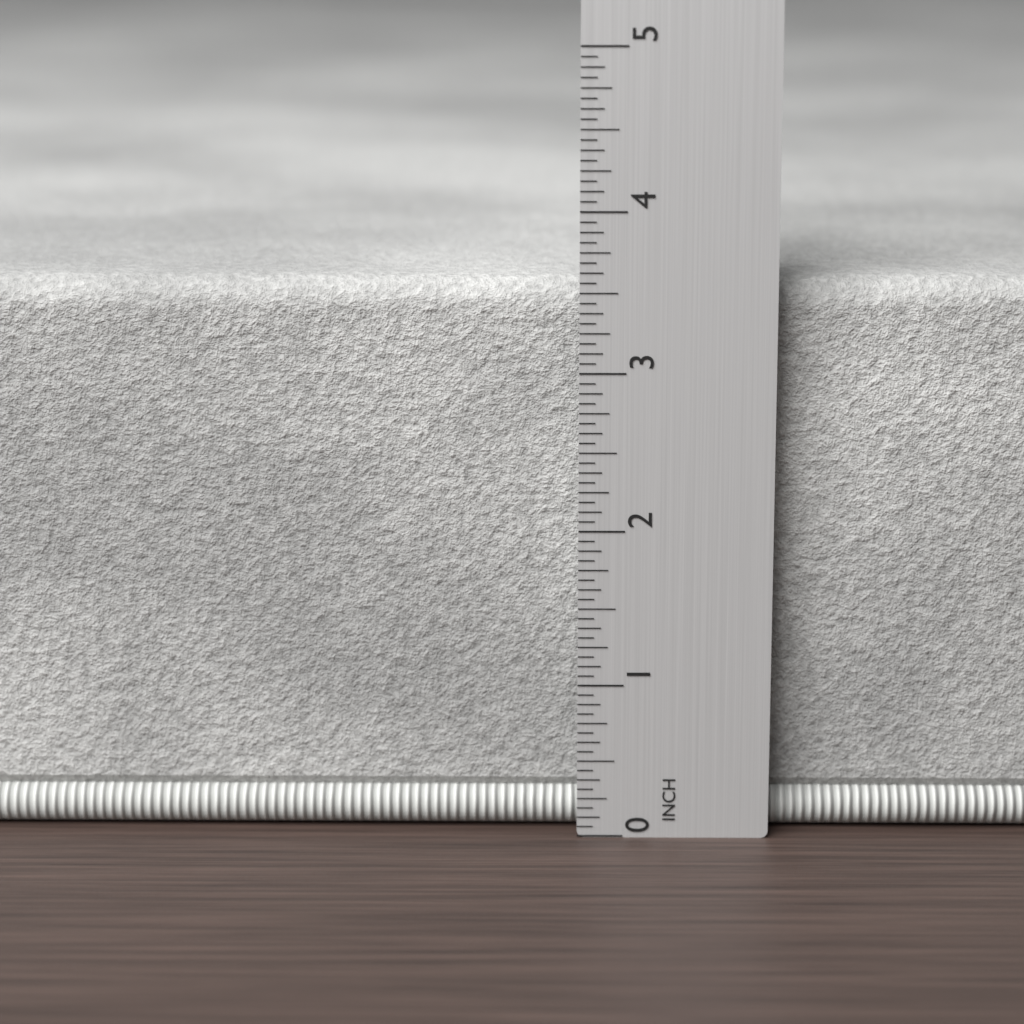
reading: 3.5625 in
